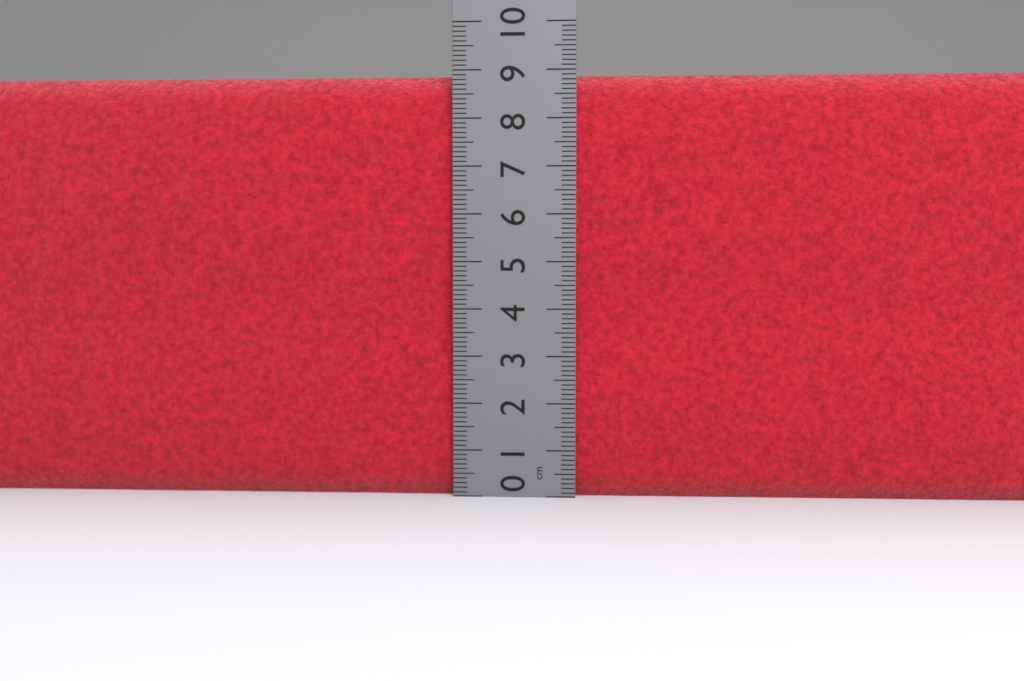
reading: 8.9 cm
